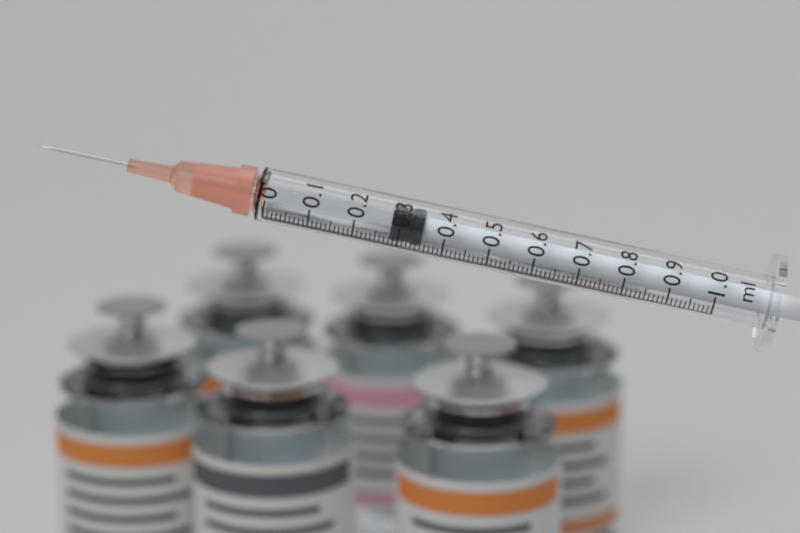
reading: 0.28 ml
